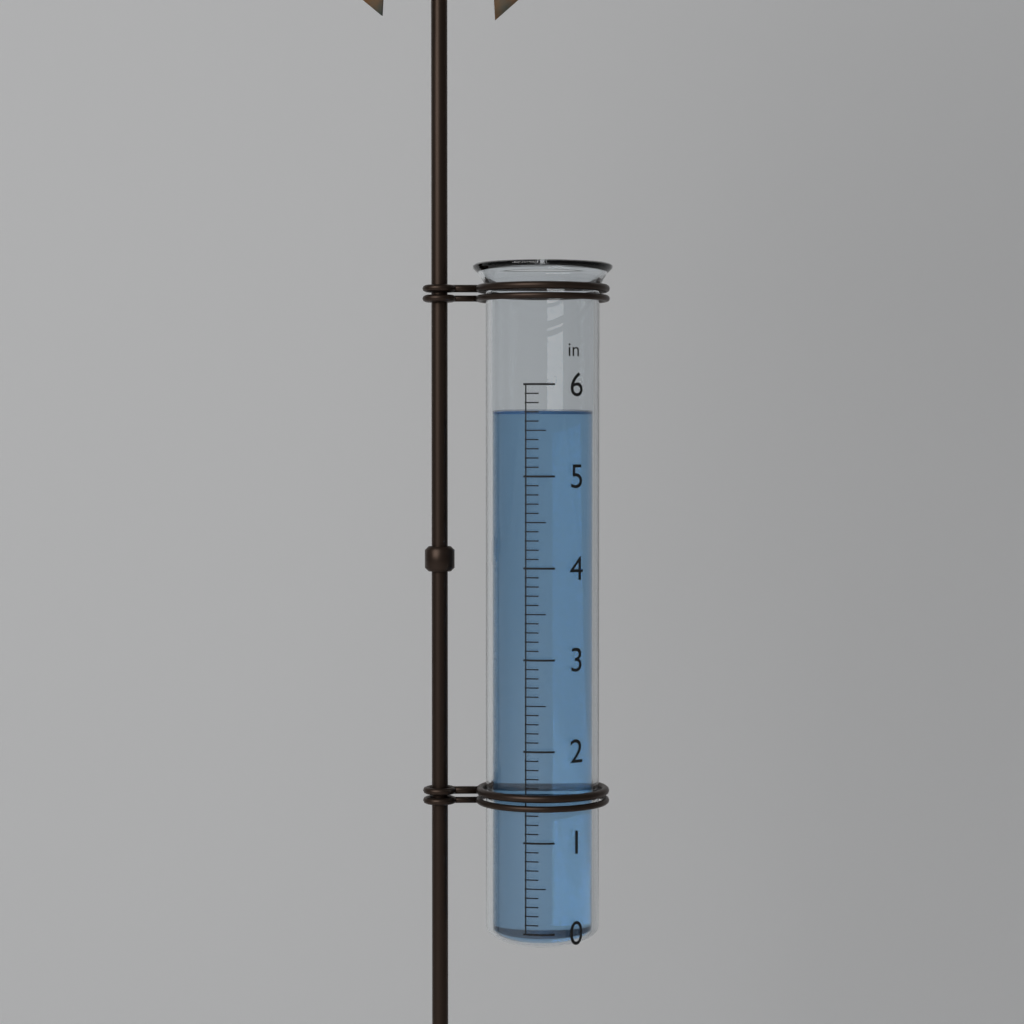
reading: 5.7 in
